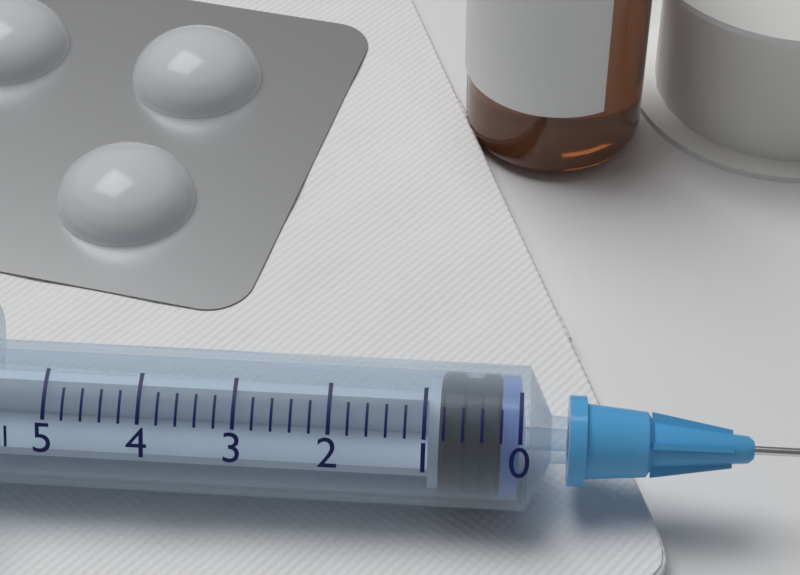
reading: 0.2 ml
